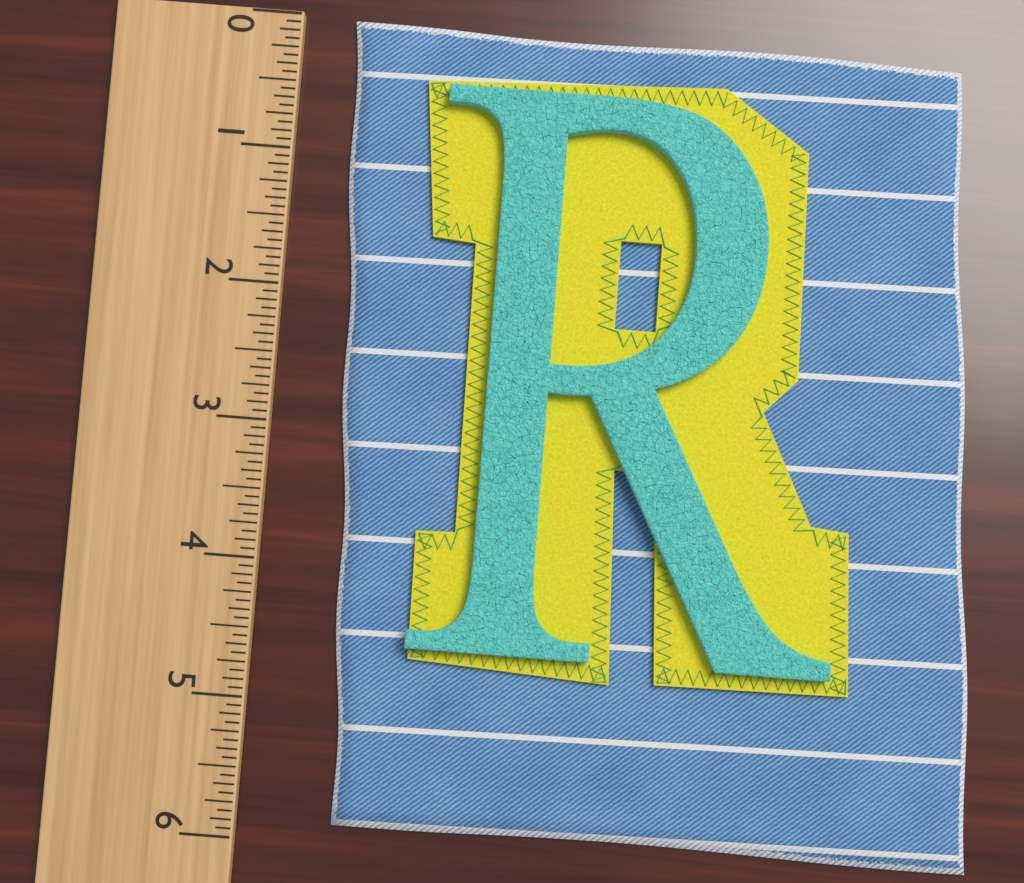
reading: 5.8750 (no unit)
